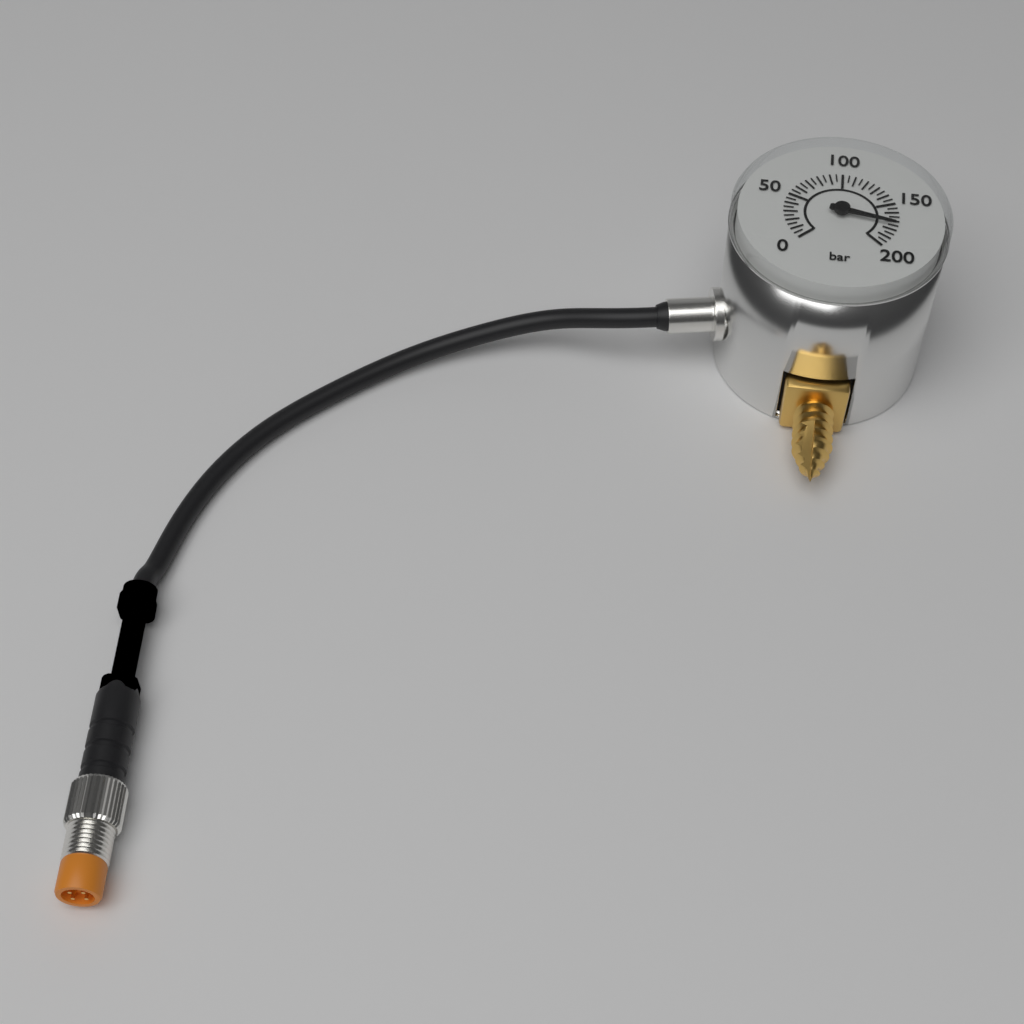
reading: 175 bar
